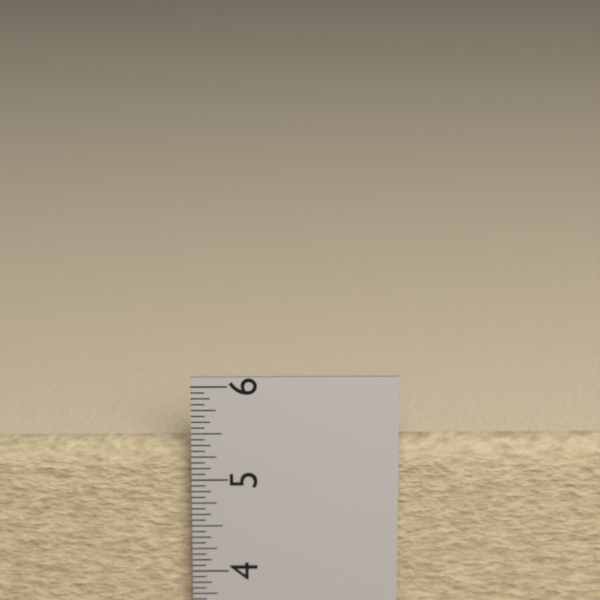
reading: 5.3750 in
